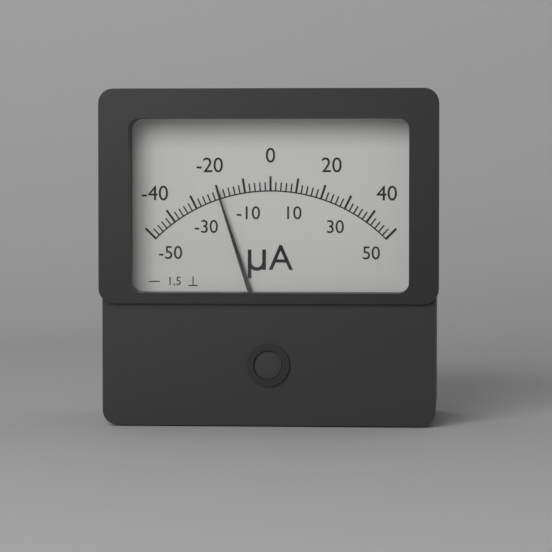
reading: -20 µA
